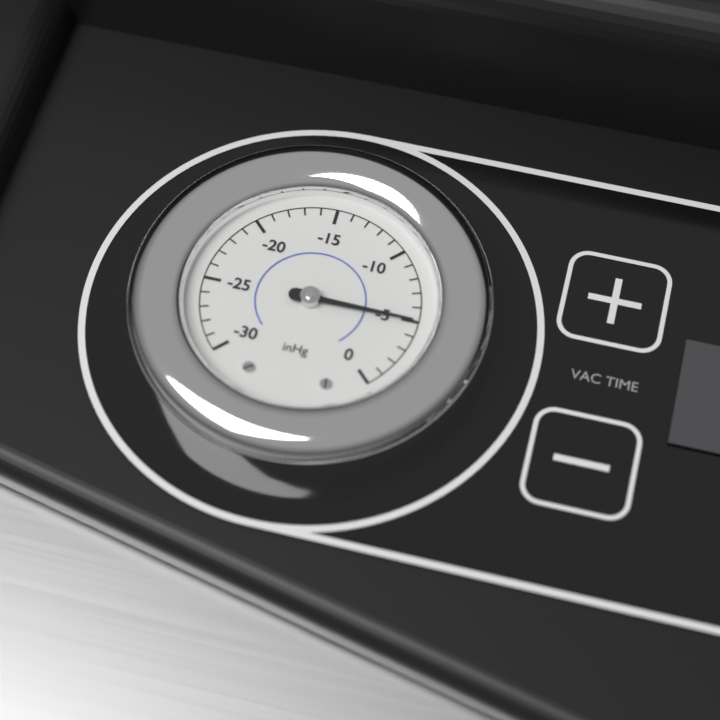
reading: -5 inHg
